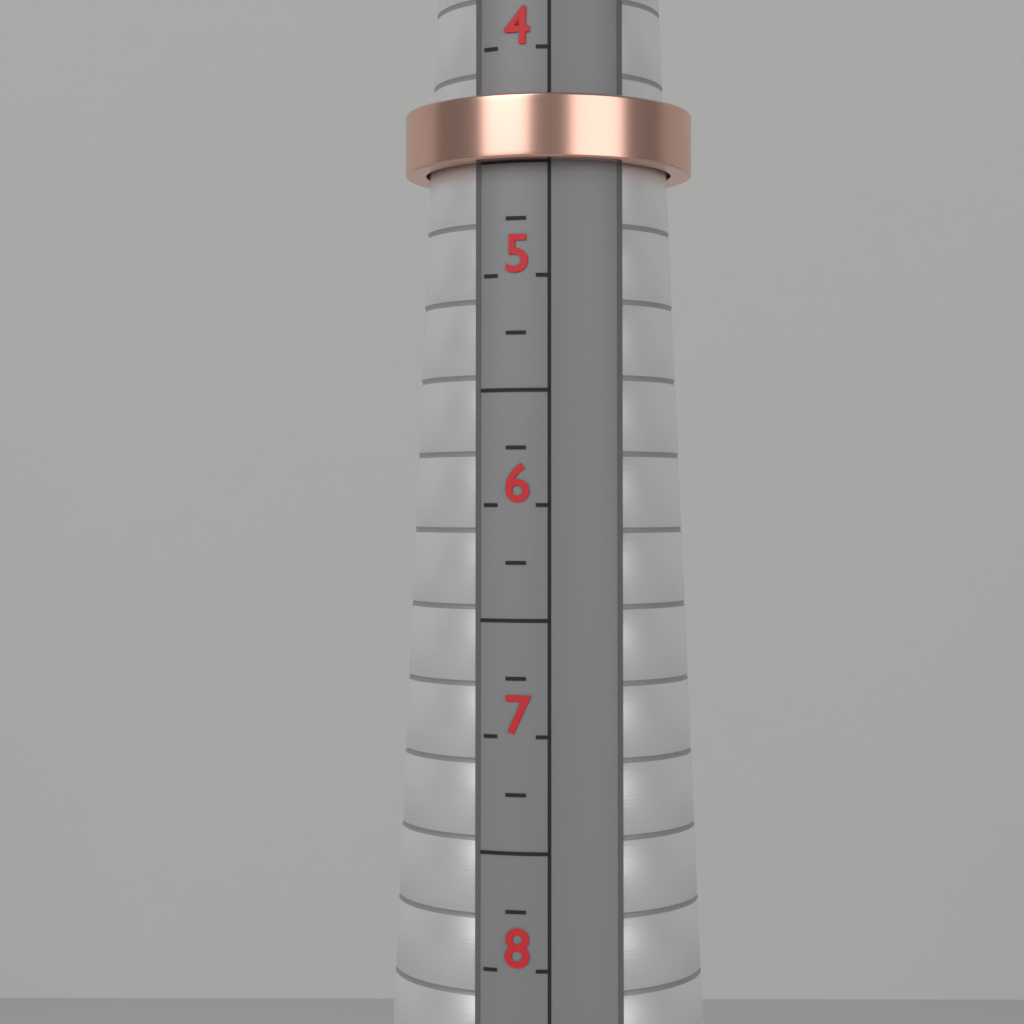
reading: 4.50 (no unit)
